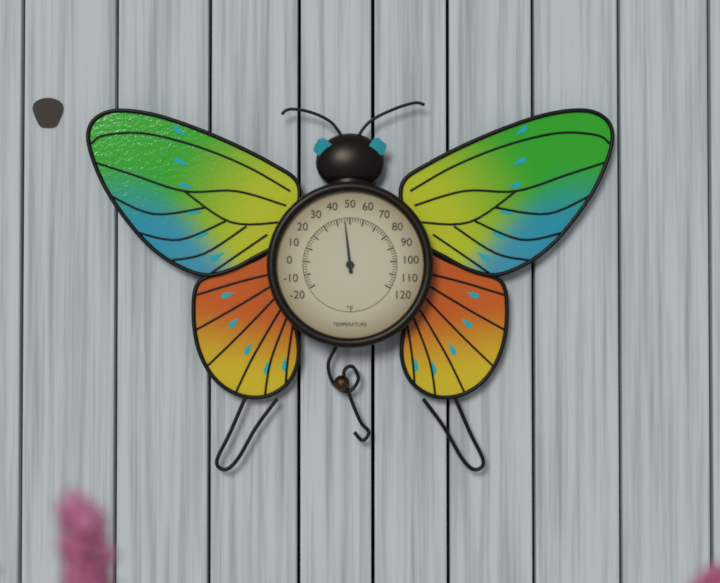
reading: 46 °F
